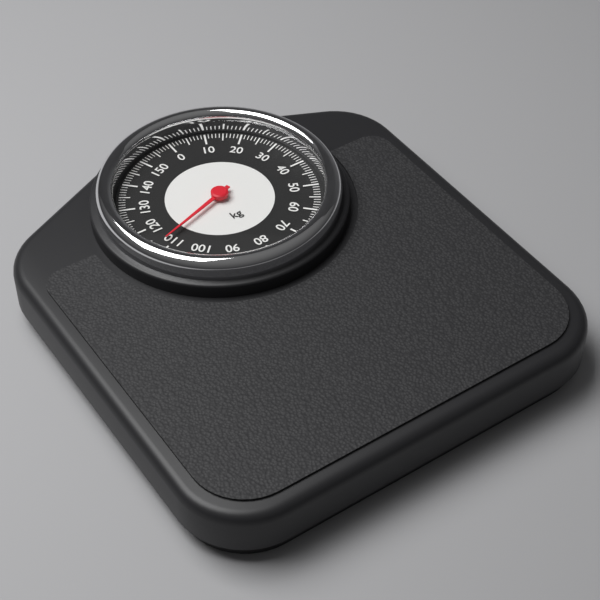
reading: 112 kg
